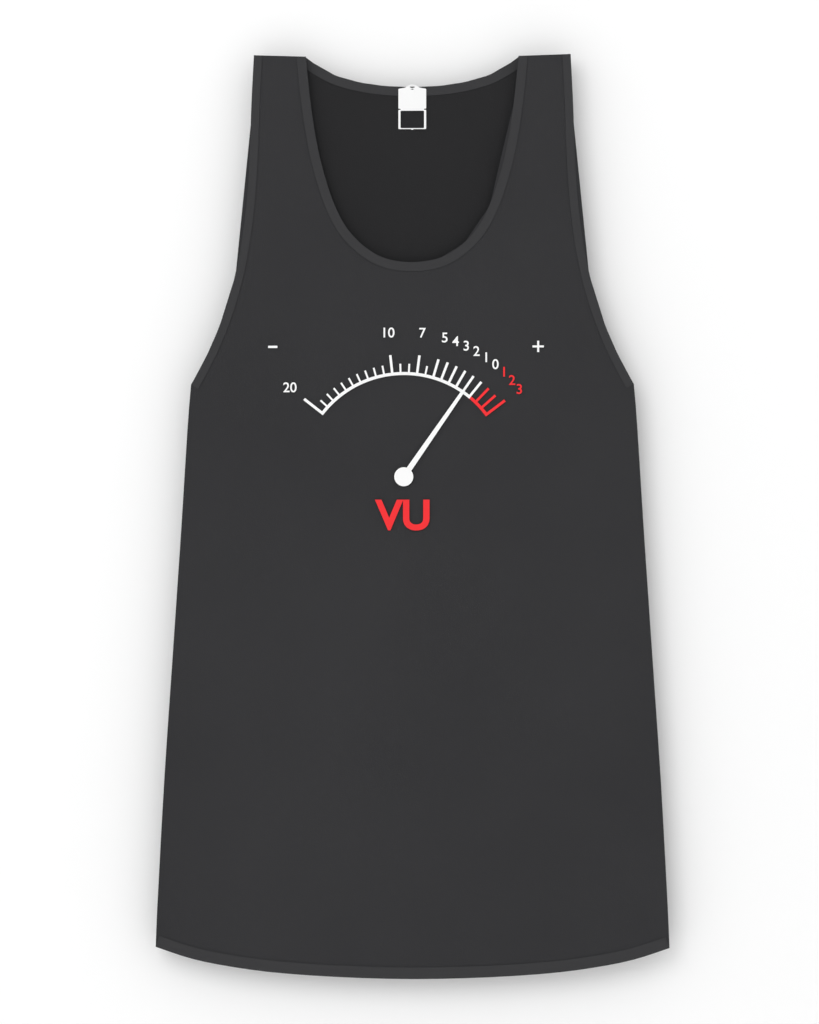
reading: -1 VU
